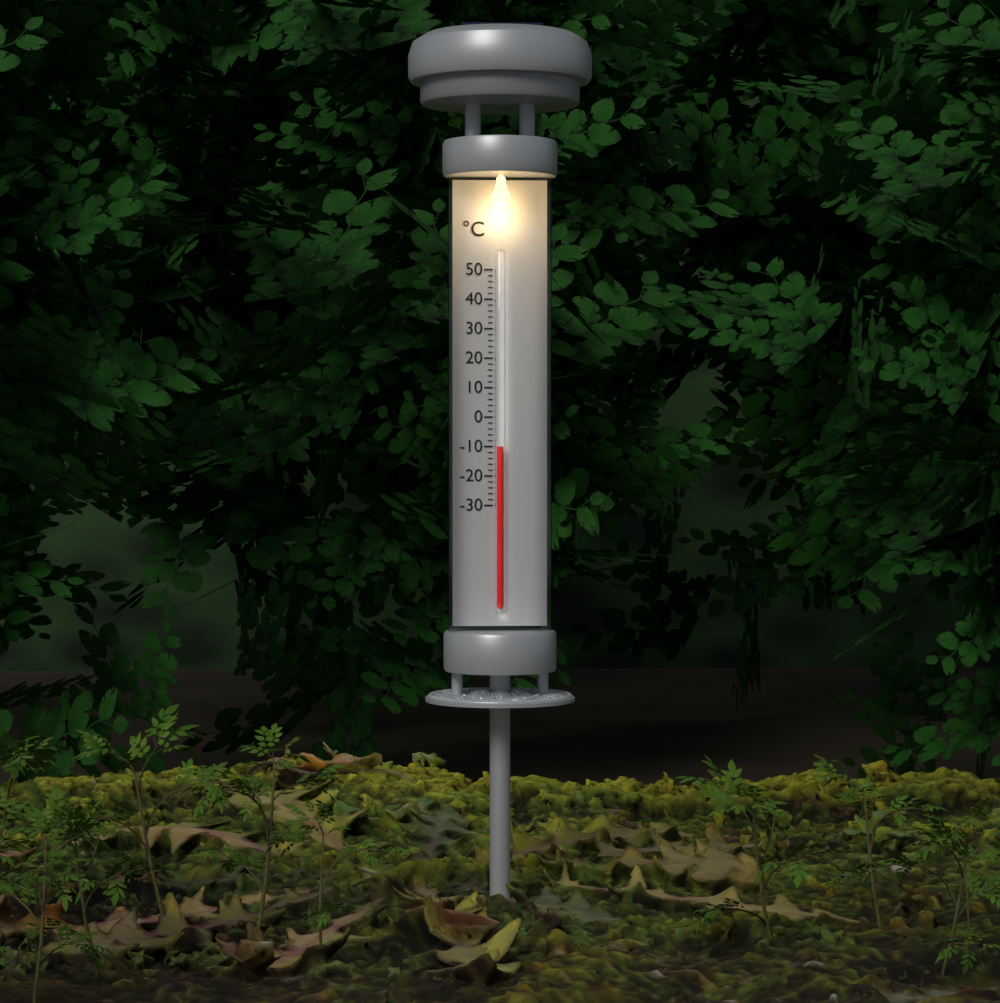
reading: -10 °C
